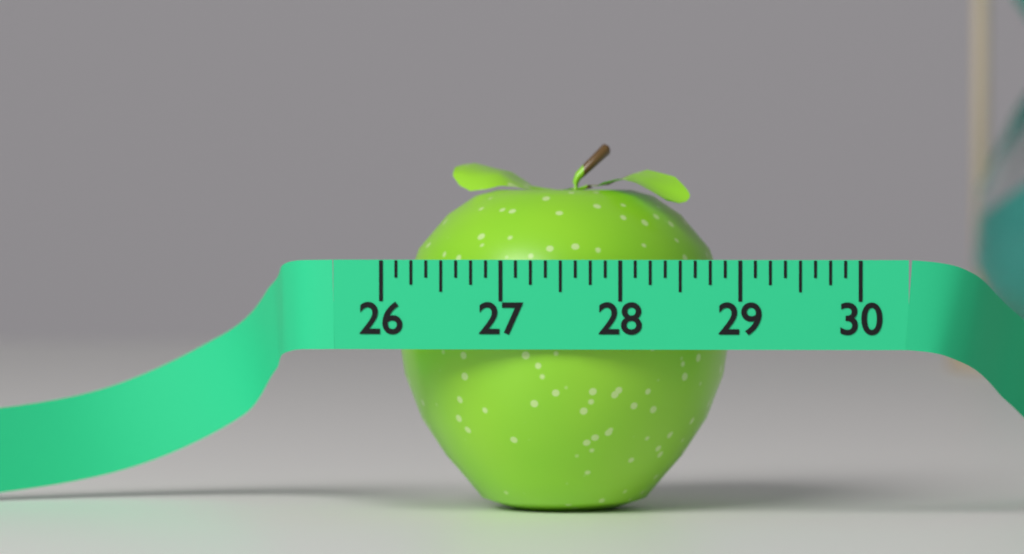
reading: 28.875 (no unit)
